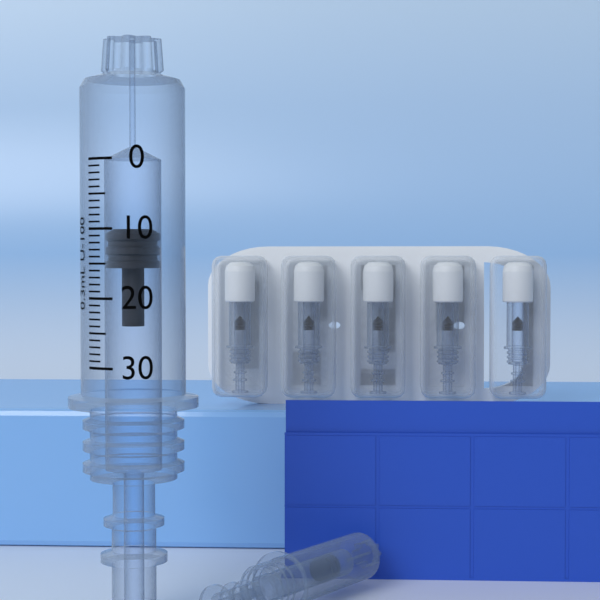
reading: 10 units
